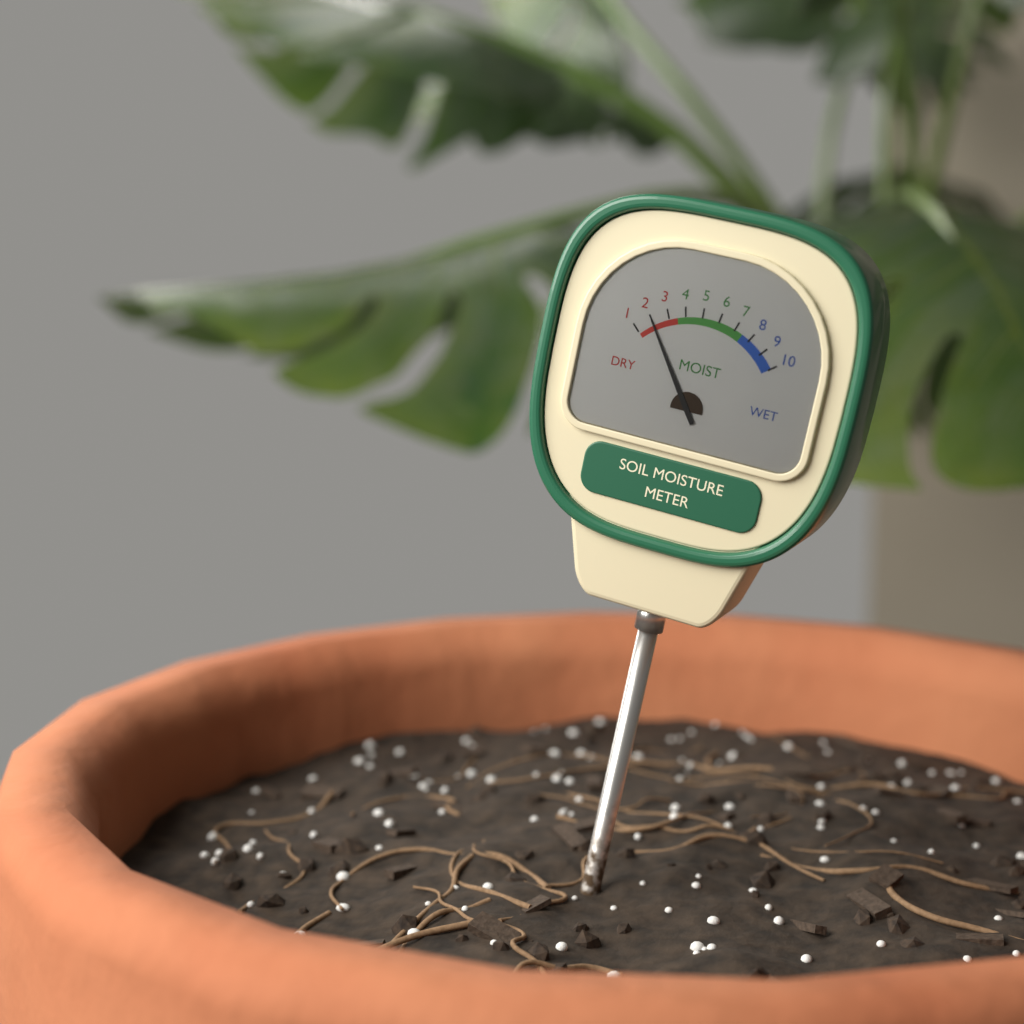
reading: 2 (no unit)
